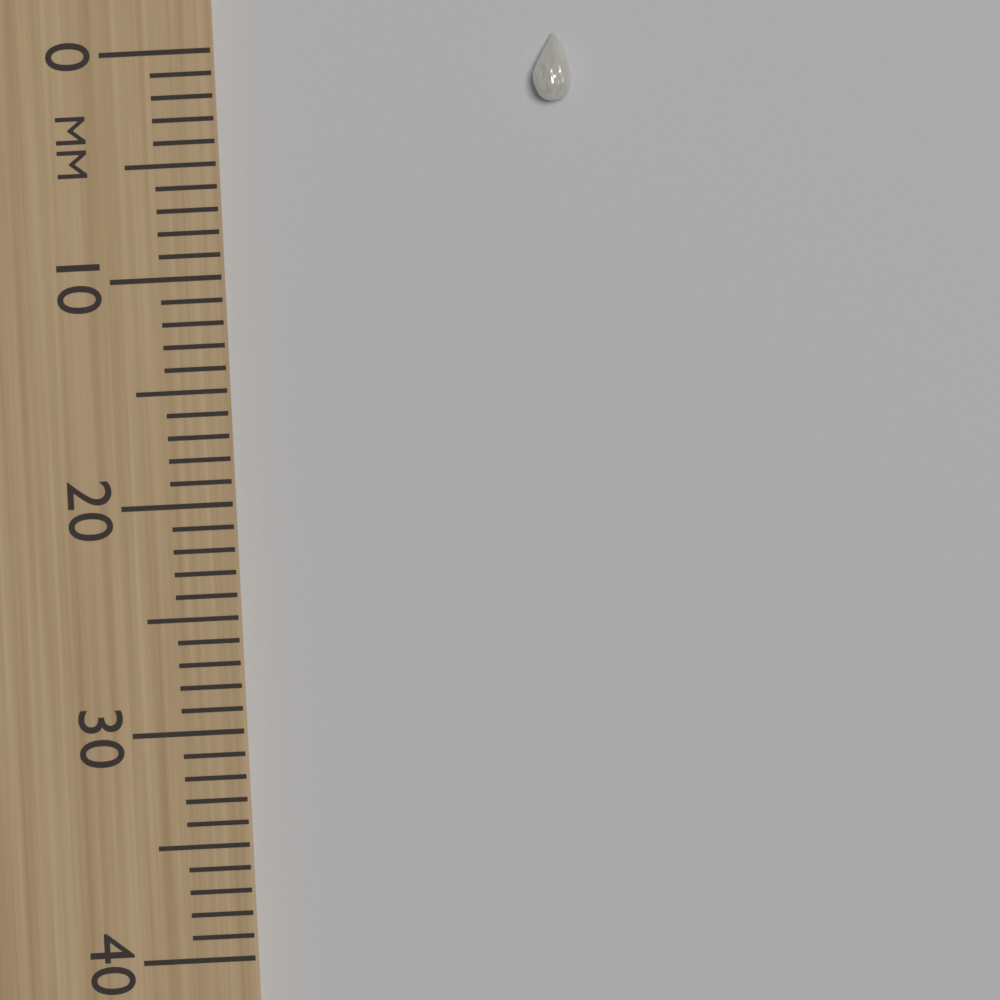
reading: 3 mm
